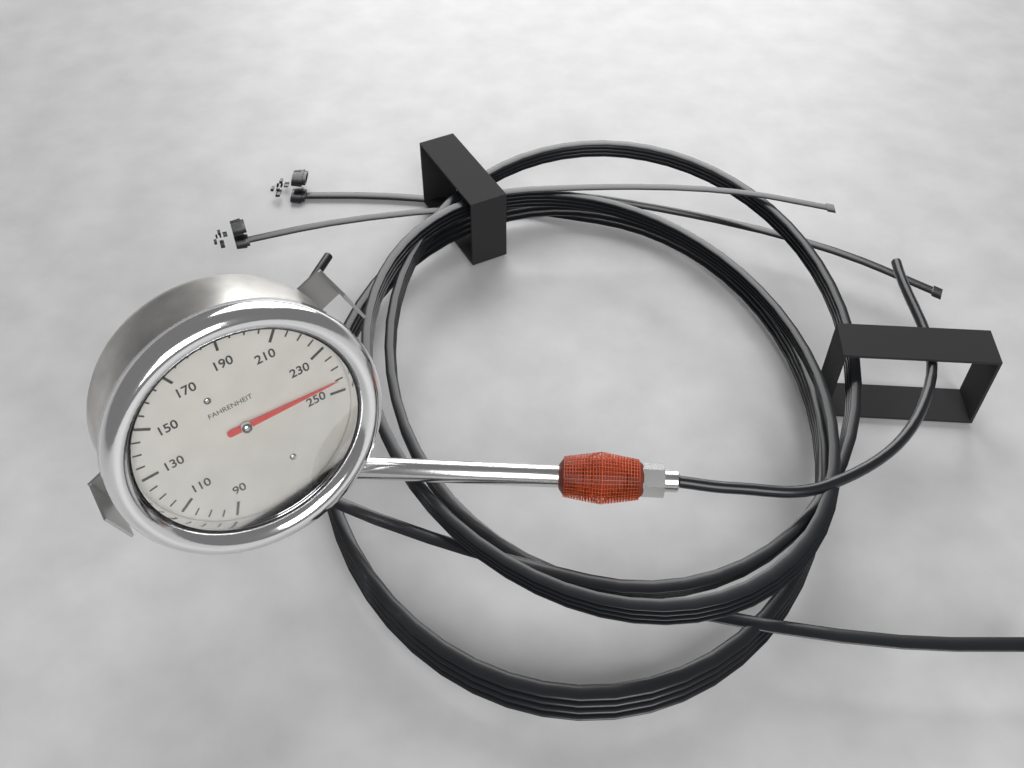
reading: 245 °F
